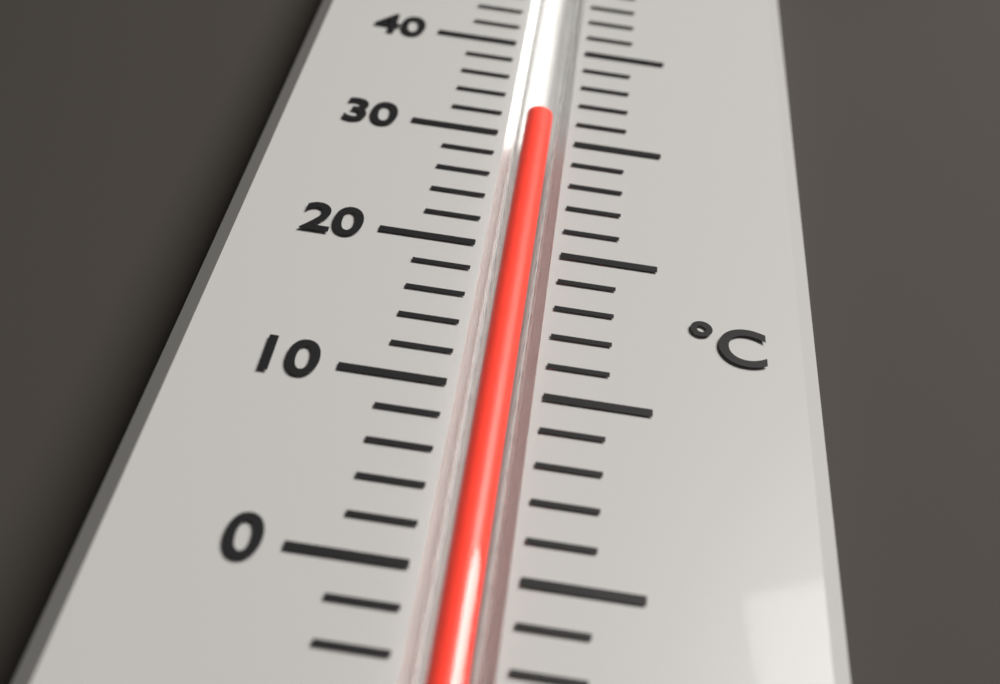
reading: 32 °C
